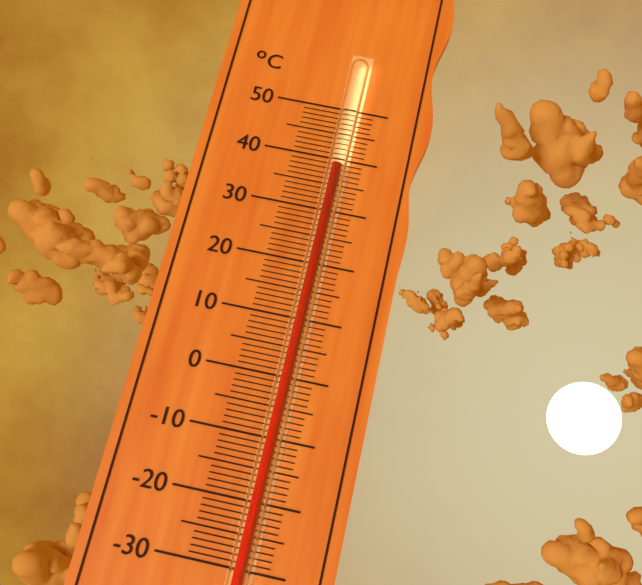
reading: 38 °C
